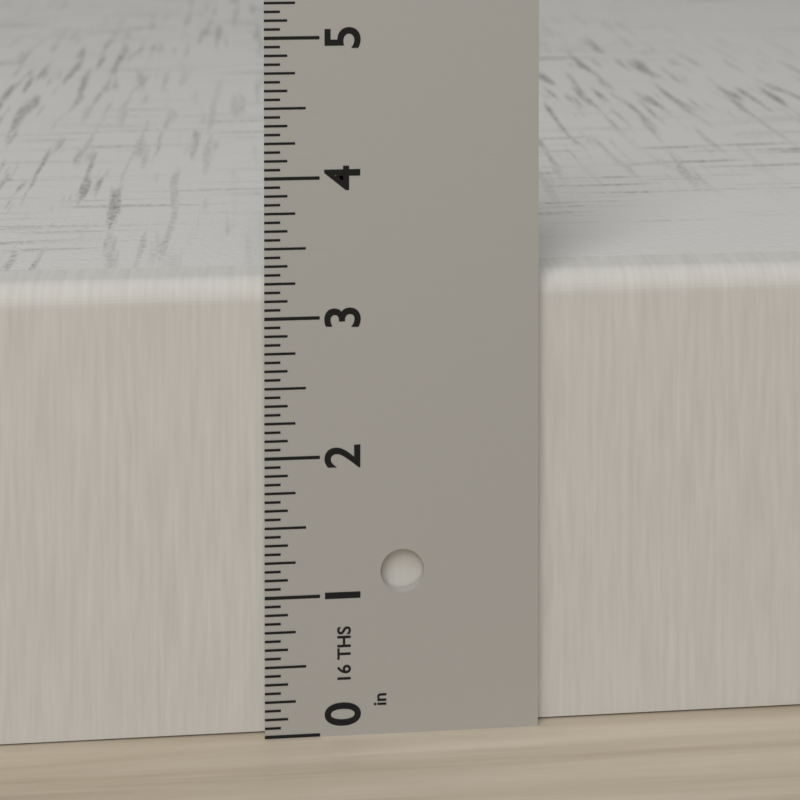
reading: 3.2500 in
